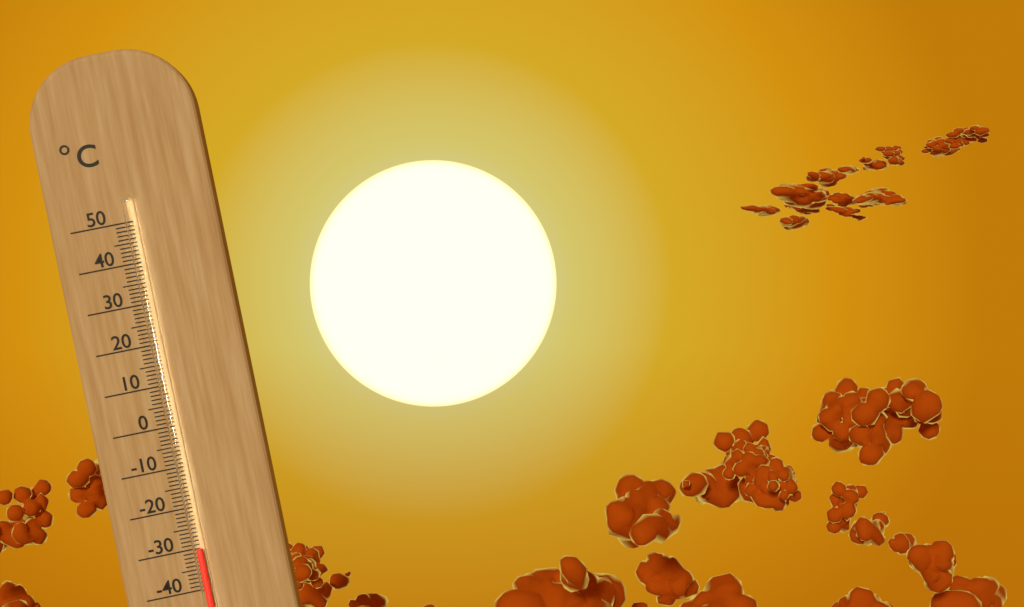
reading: -30 °C
